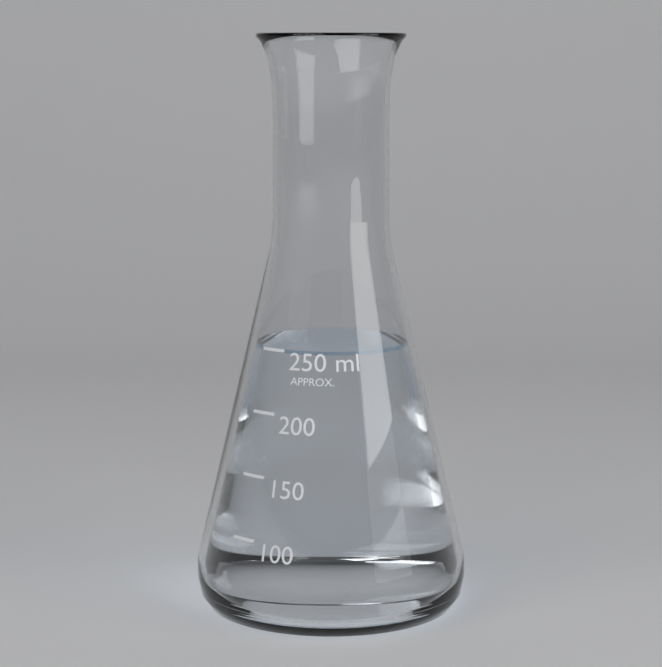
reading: 250 ml
